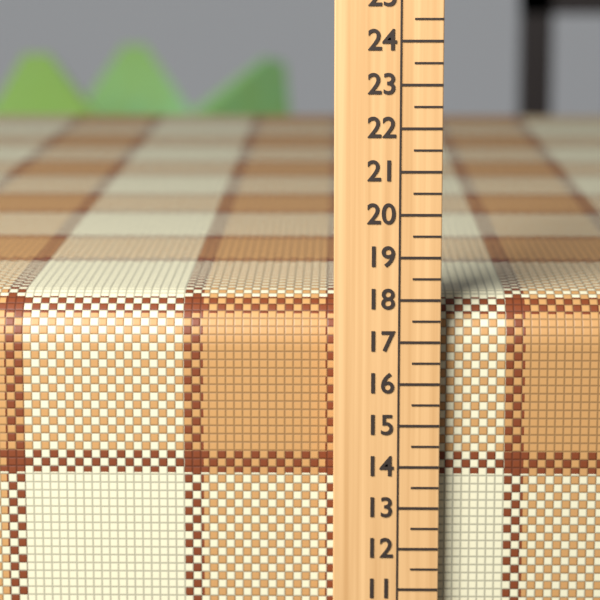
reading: 18.0 (no unit)
